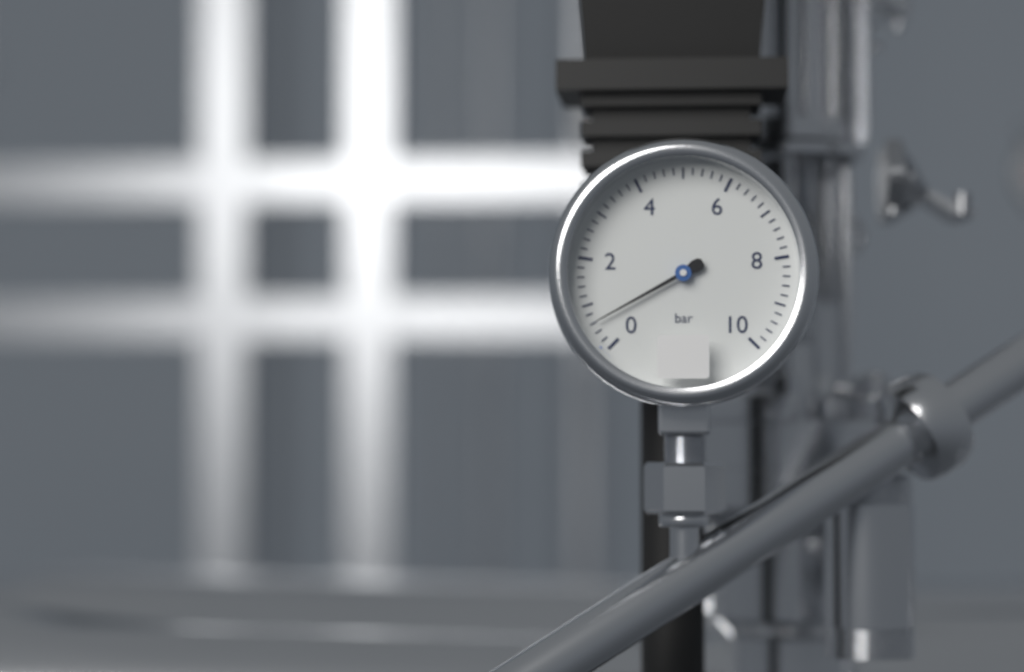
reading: 0.6 bar
